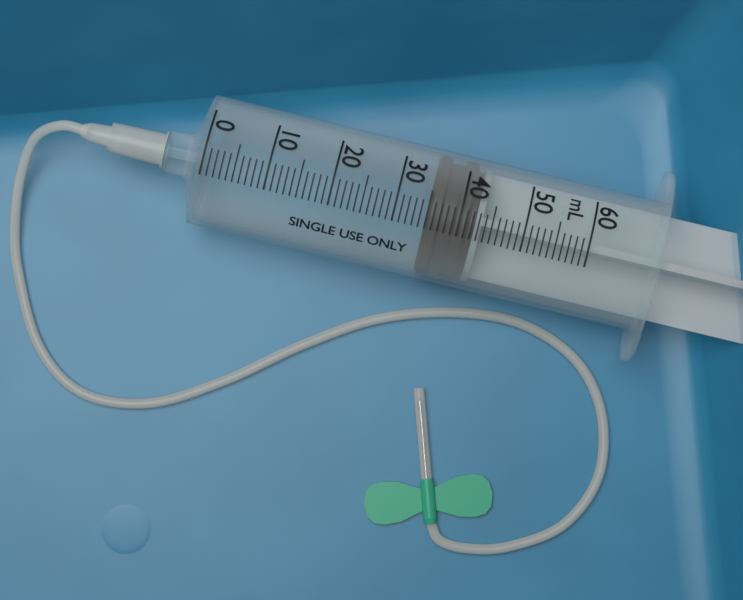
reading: 35 mL
